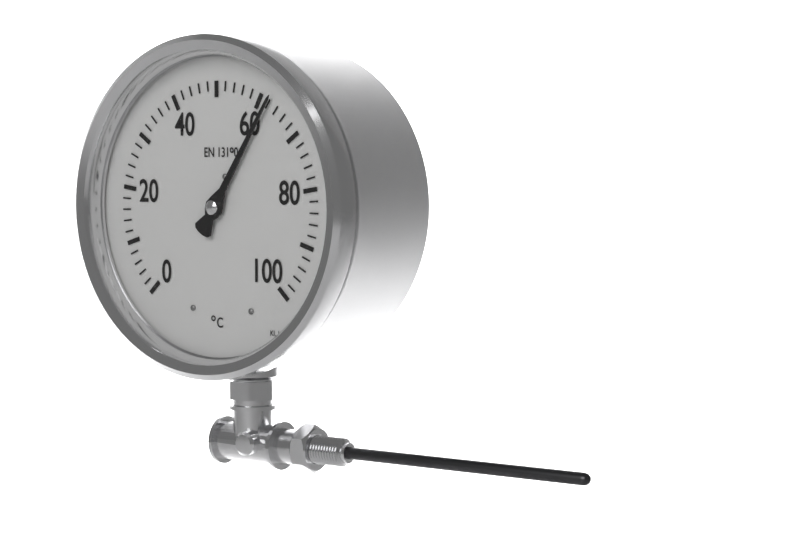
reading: 62 °C
